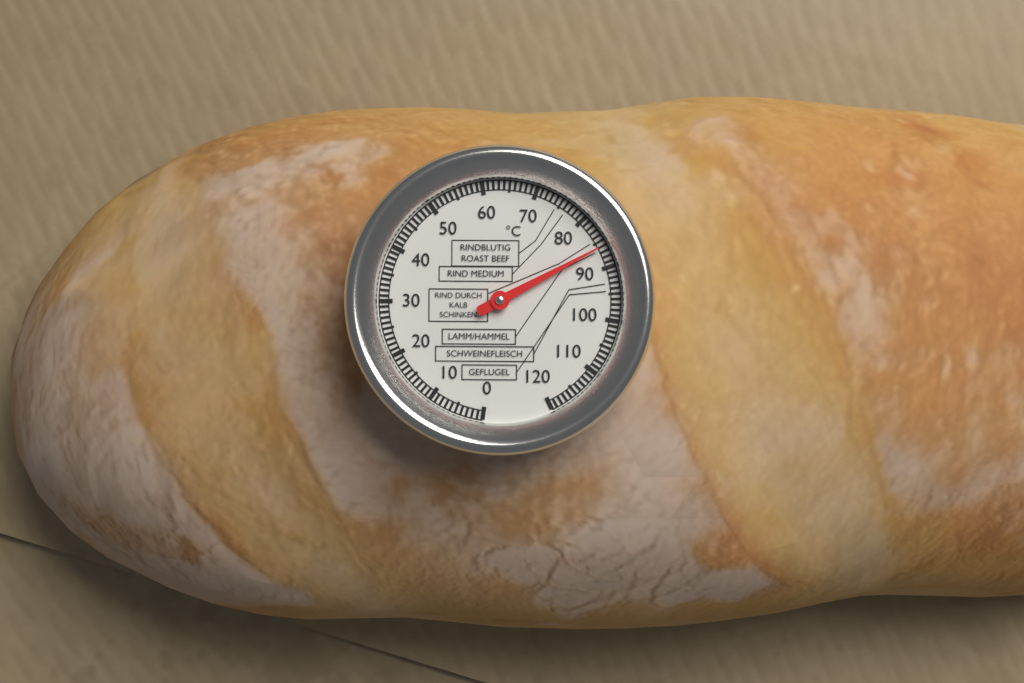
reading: 86 °C
